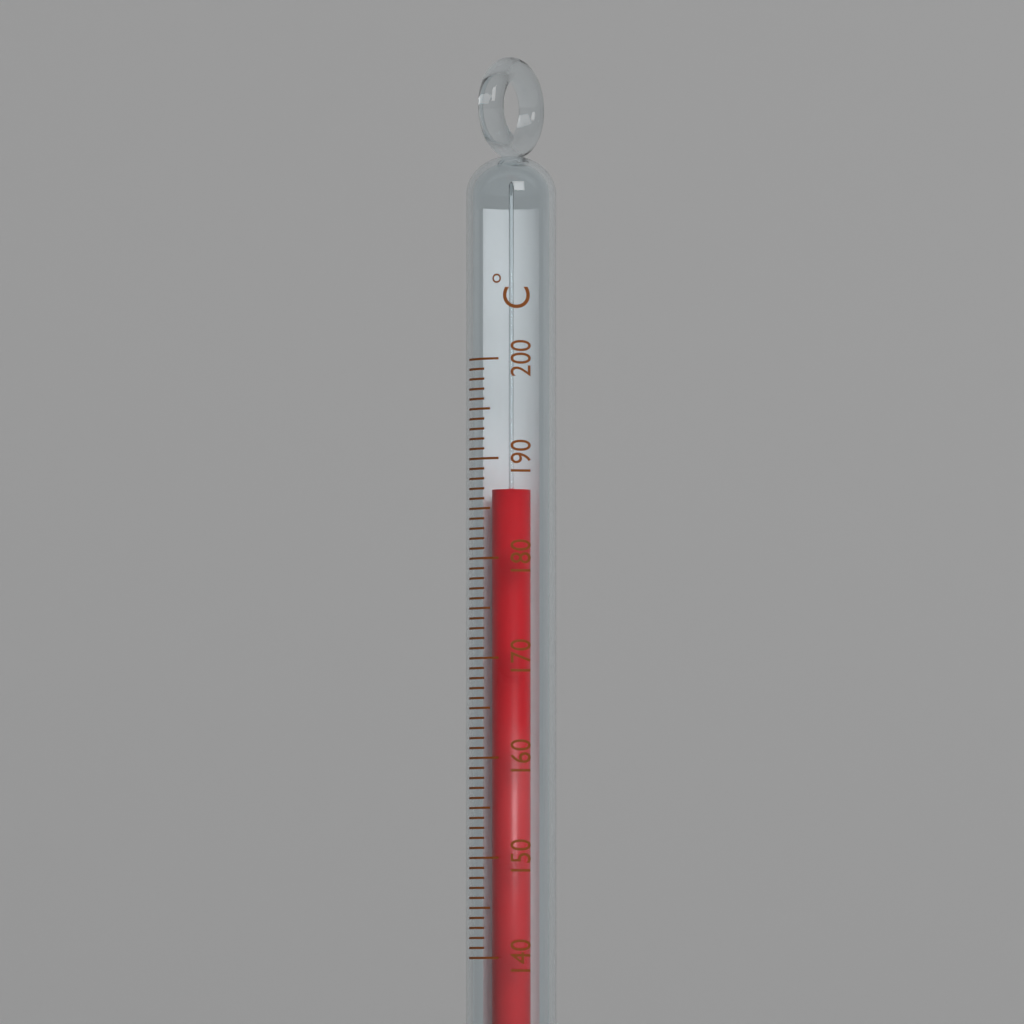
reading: 187 °C
